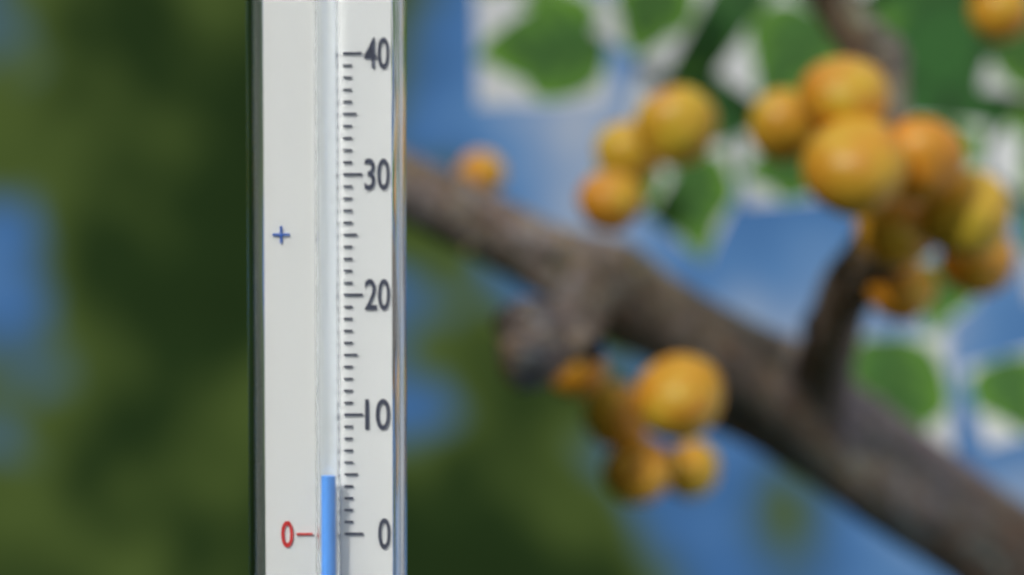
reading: 5 (no unit)
